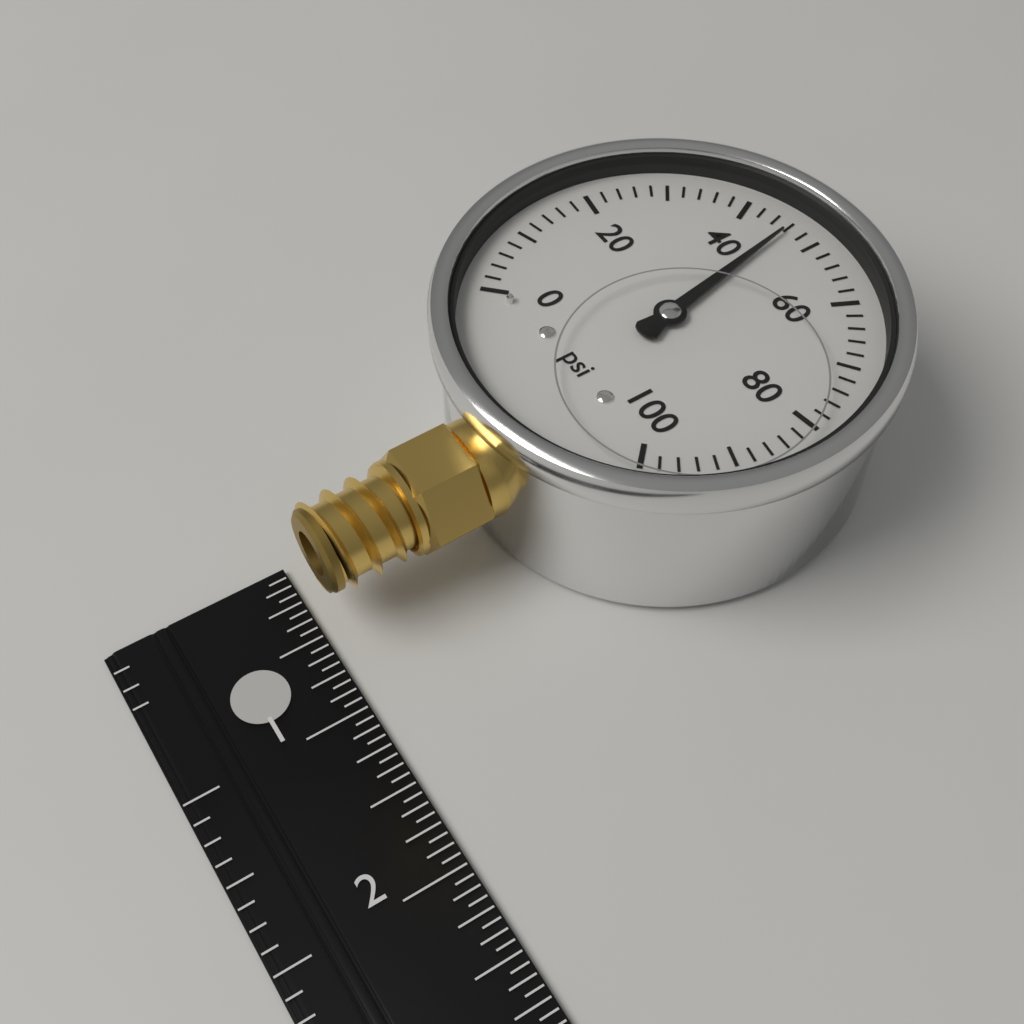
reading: 46 psi
